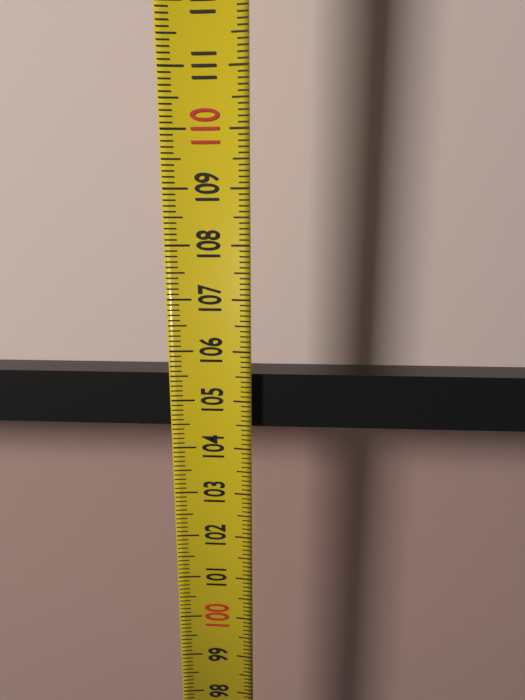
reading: 105.5 (no unit)
